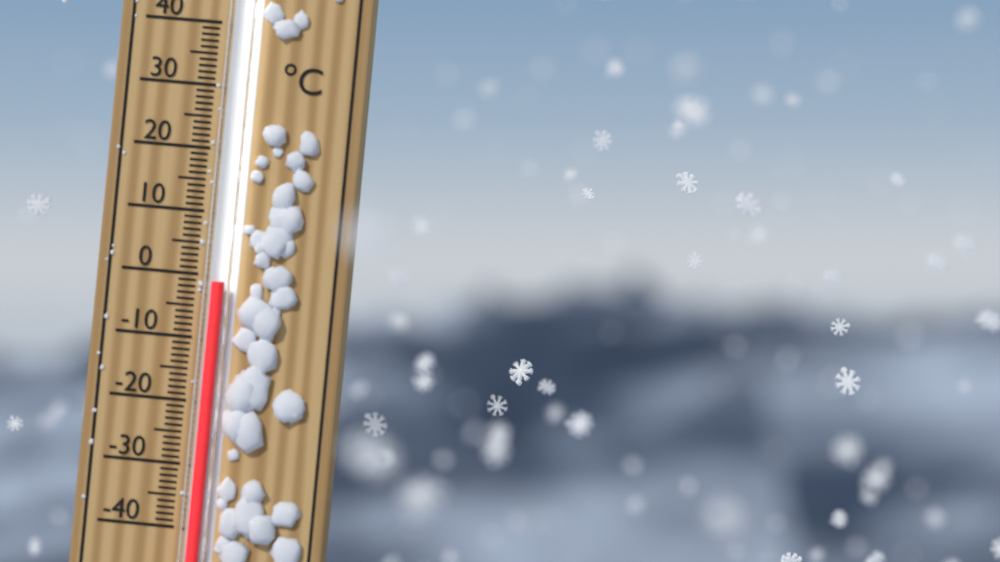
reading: -1 °C
